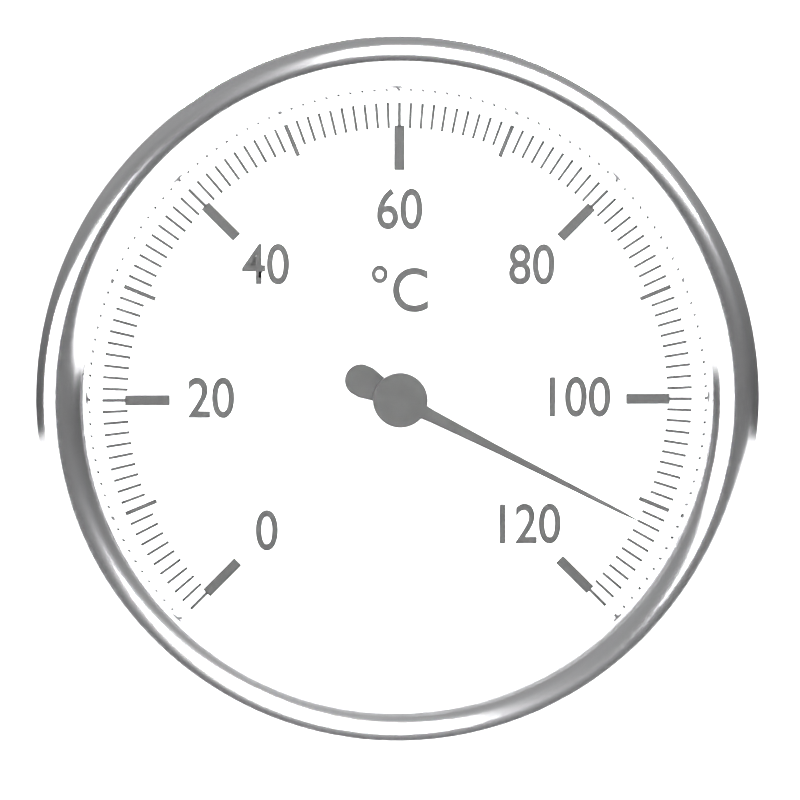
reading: 112 °C
